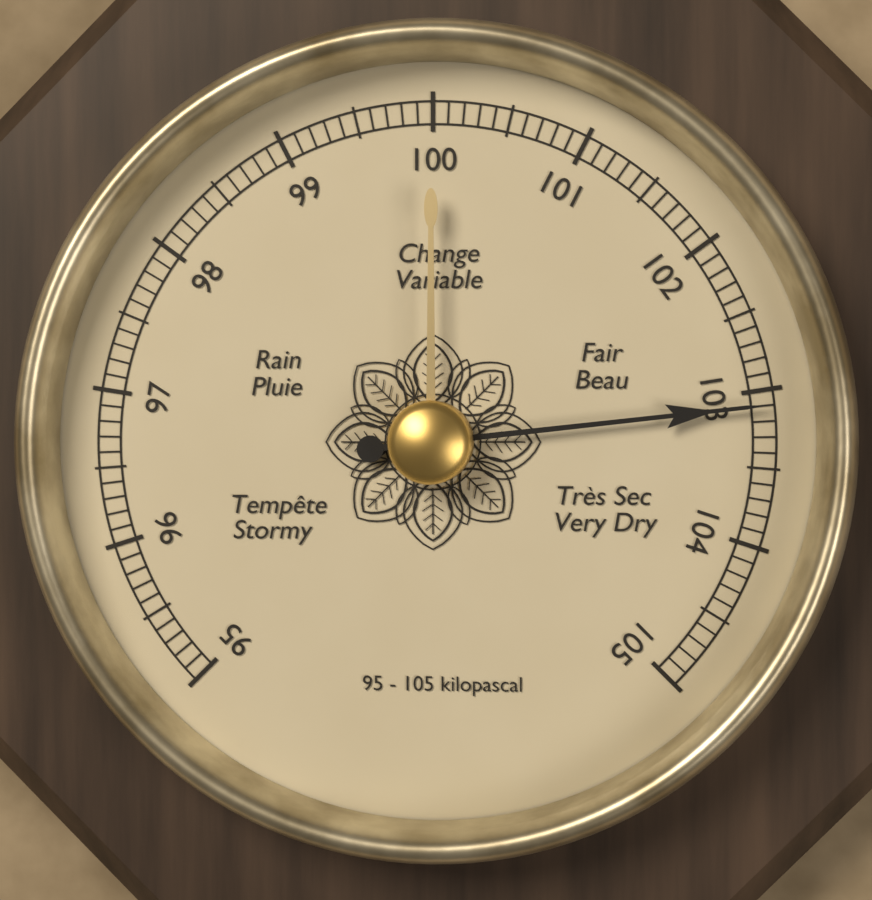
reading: 103.1 kPa
